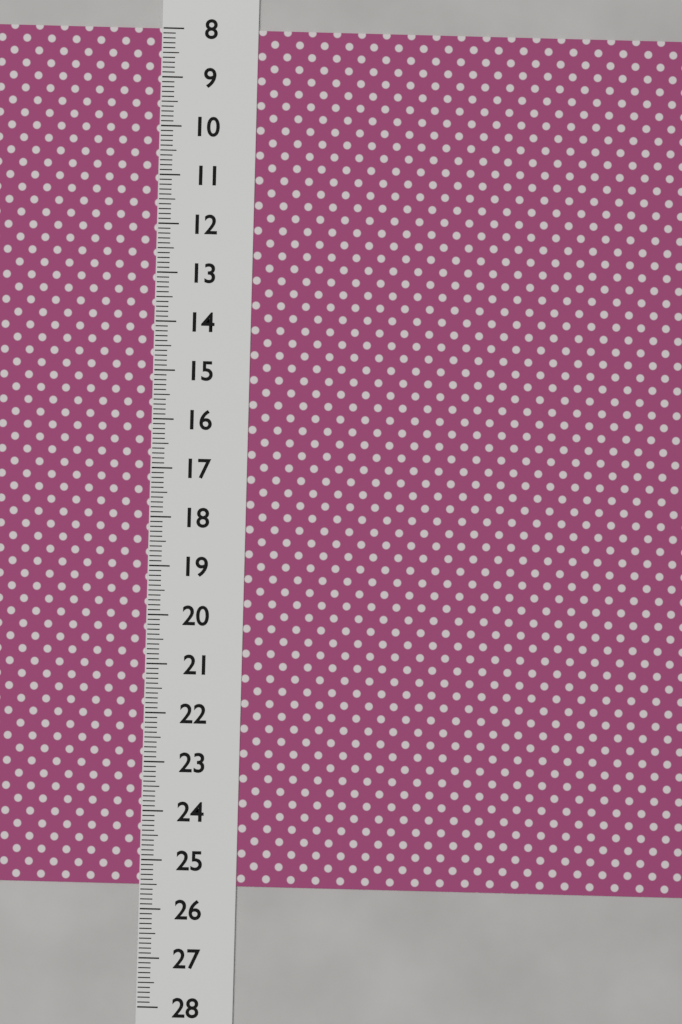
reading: 25.5 (no unit)
